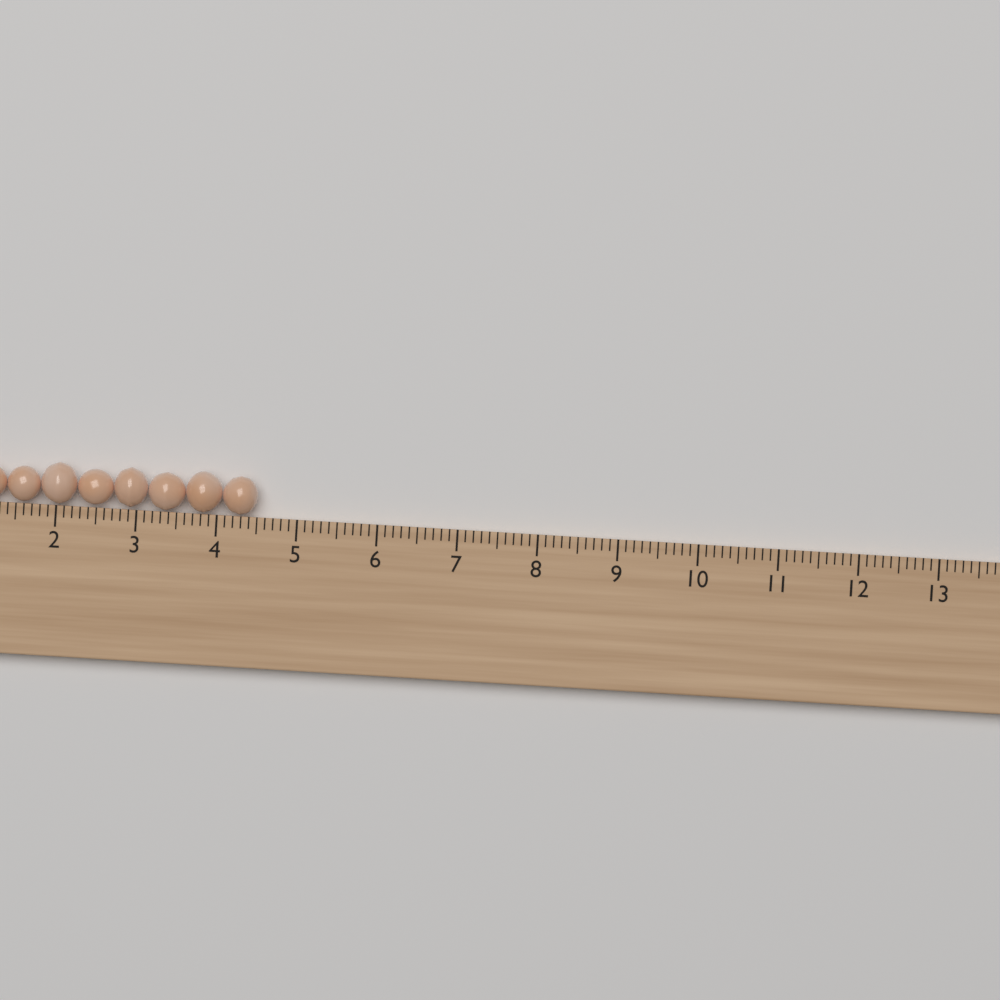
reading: 4.5 cm
